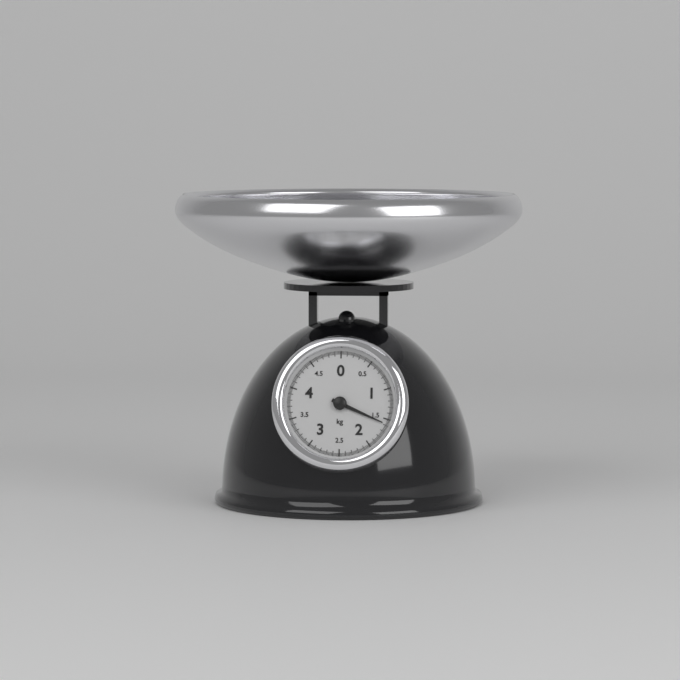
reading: 1.58 kg
